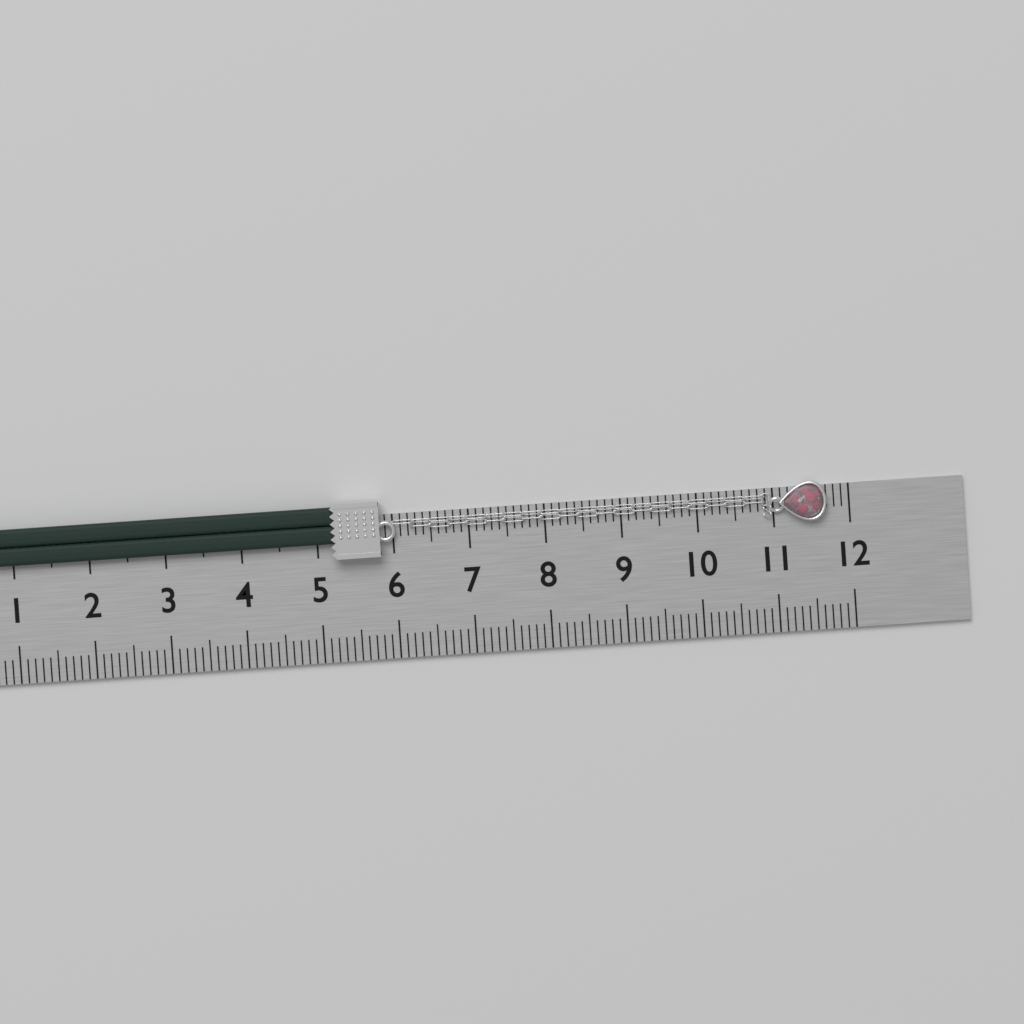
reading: 11.7 (no unit)
